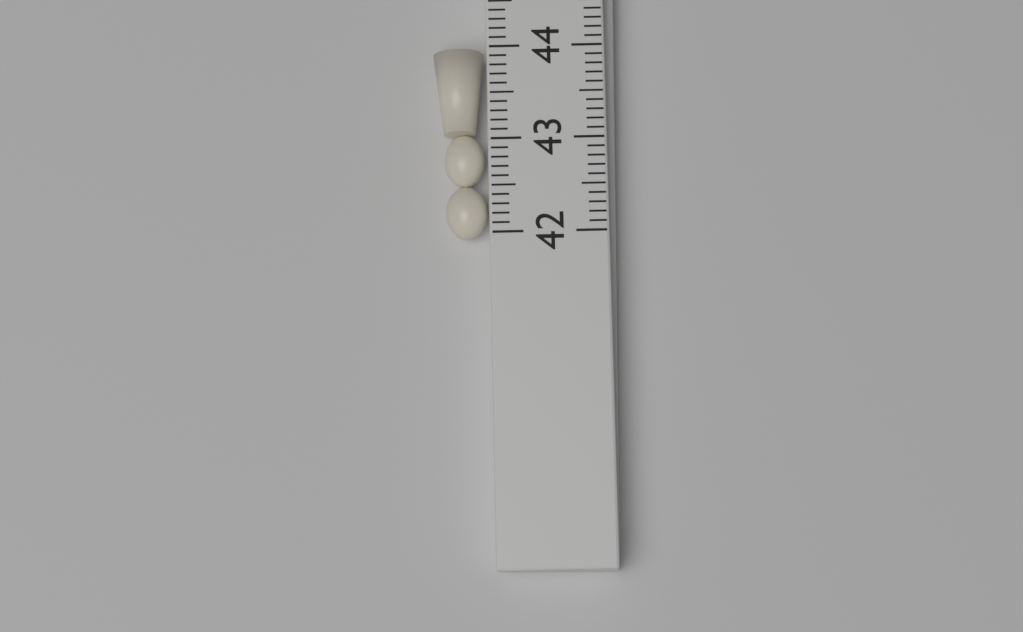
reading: 44.0 (no unit)
